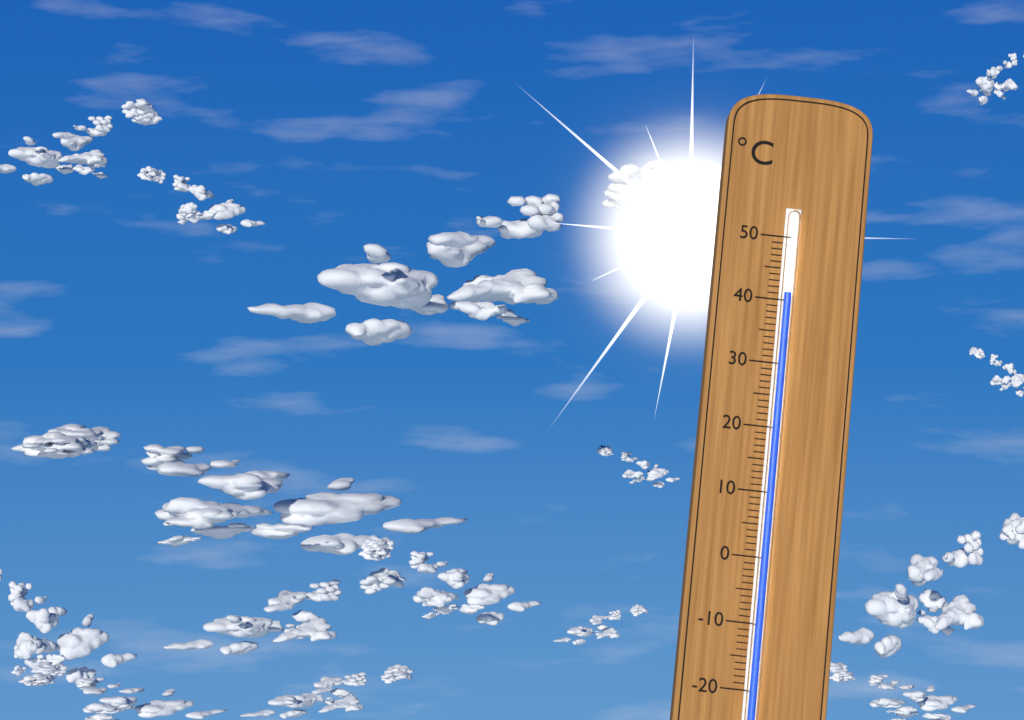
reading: 41 °C
